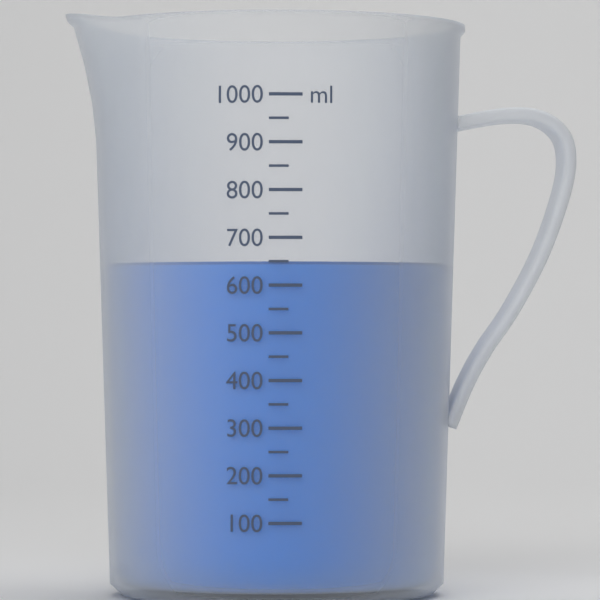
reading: 650 ml
